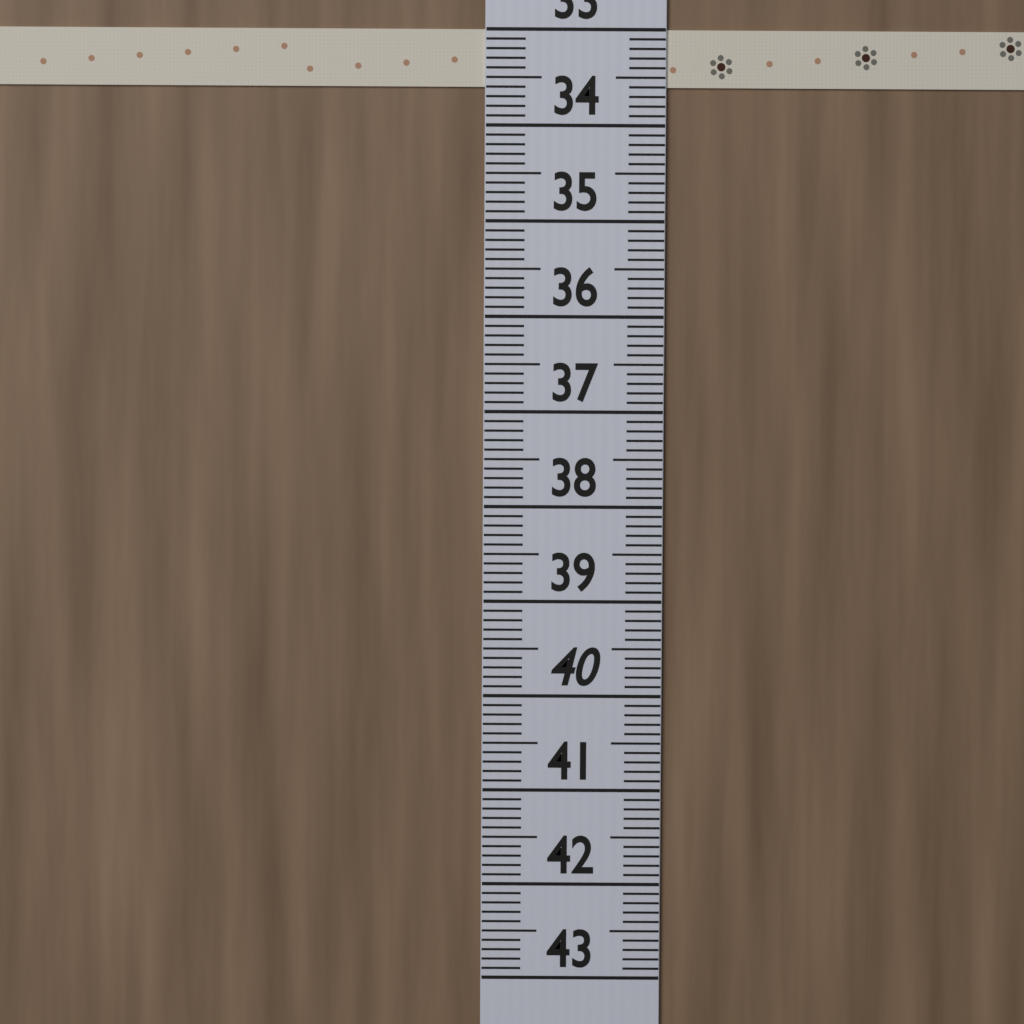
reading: 33.6 (no unit)
